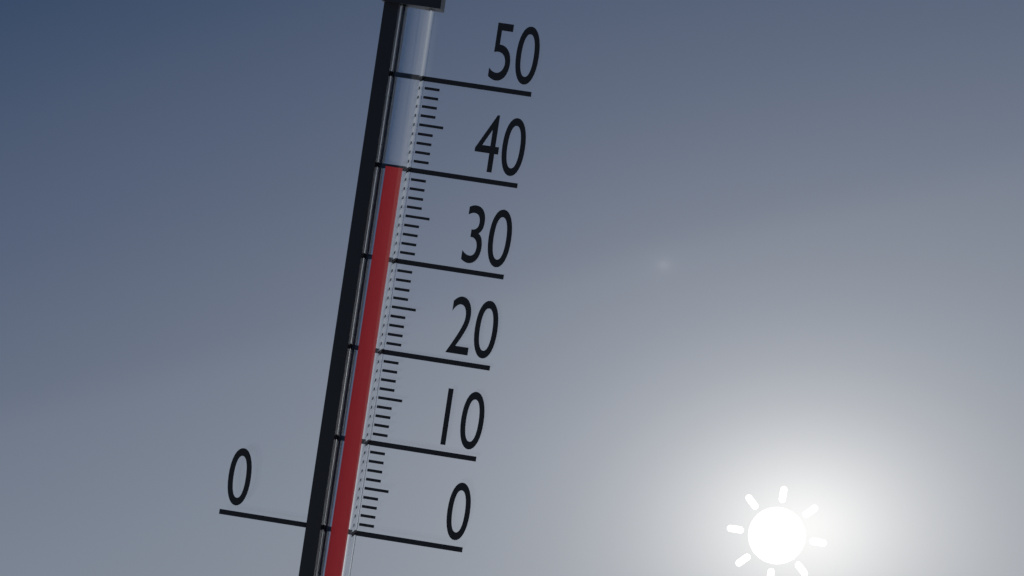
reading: 40 (no unit)
